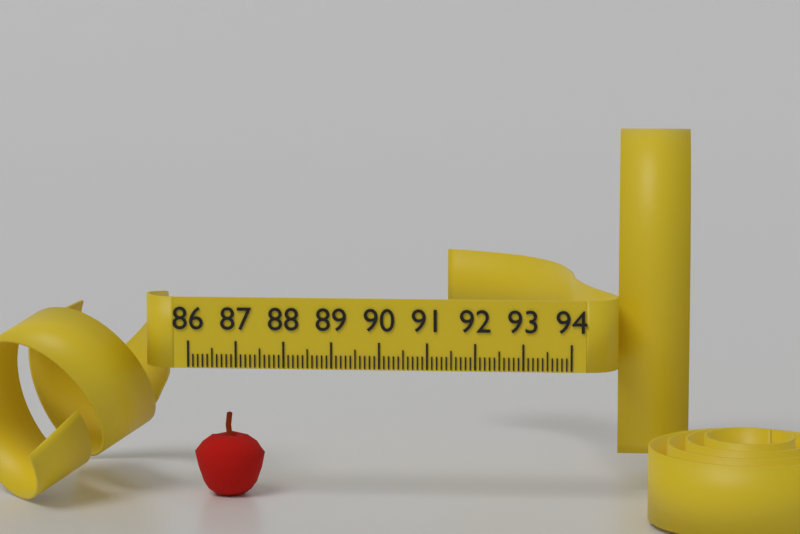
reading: 87.5 (no unit)
